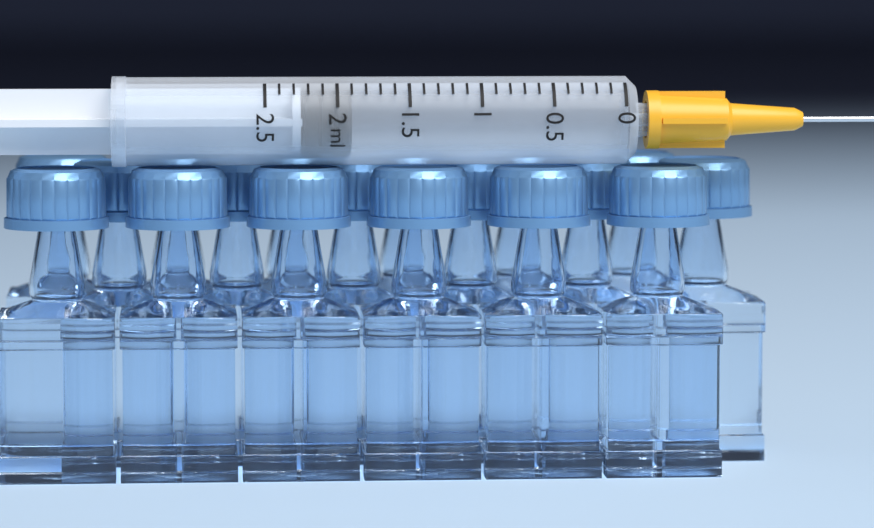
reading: 1.9 ml
